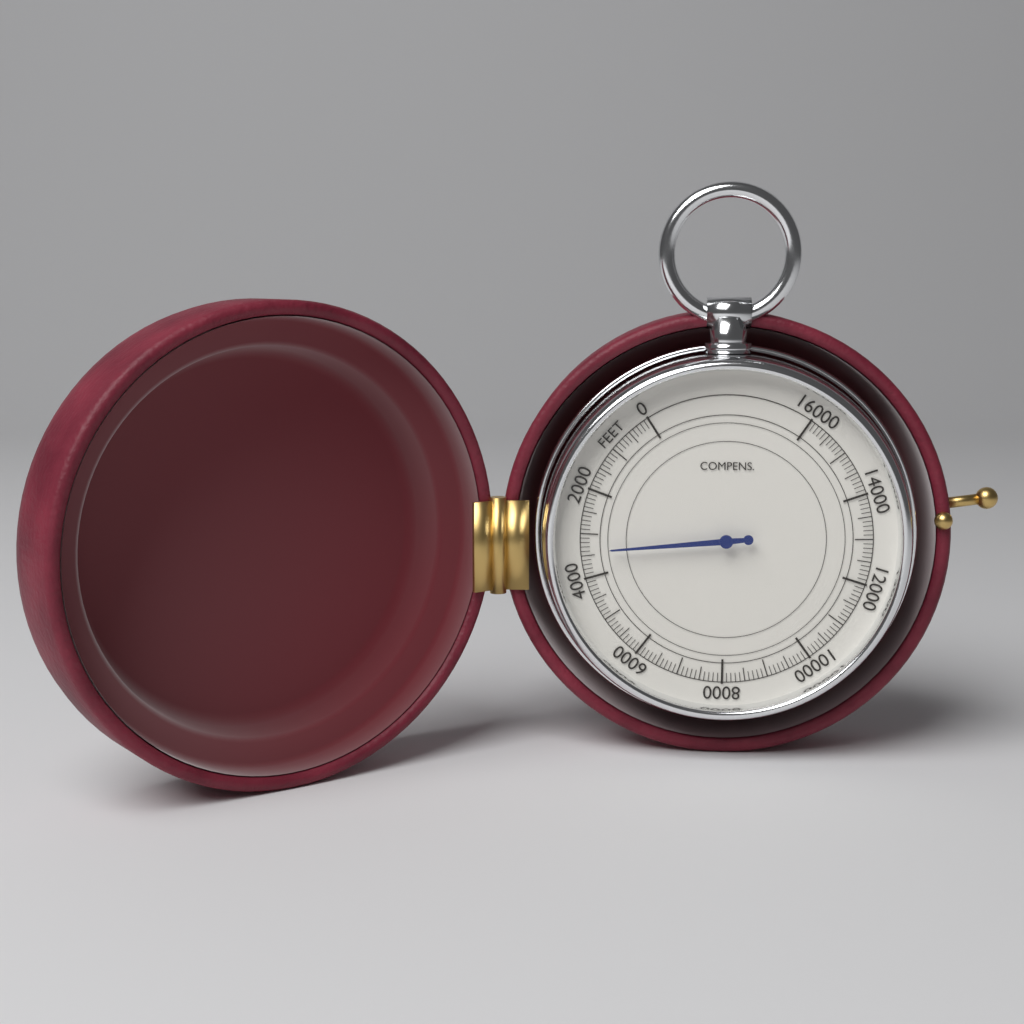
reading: 3400 feet
